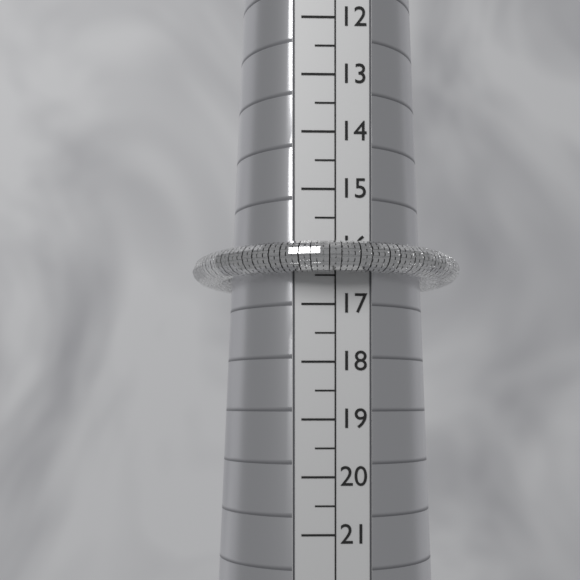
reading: 16.5 (no unit)
